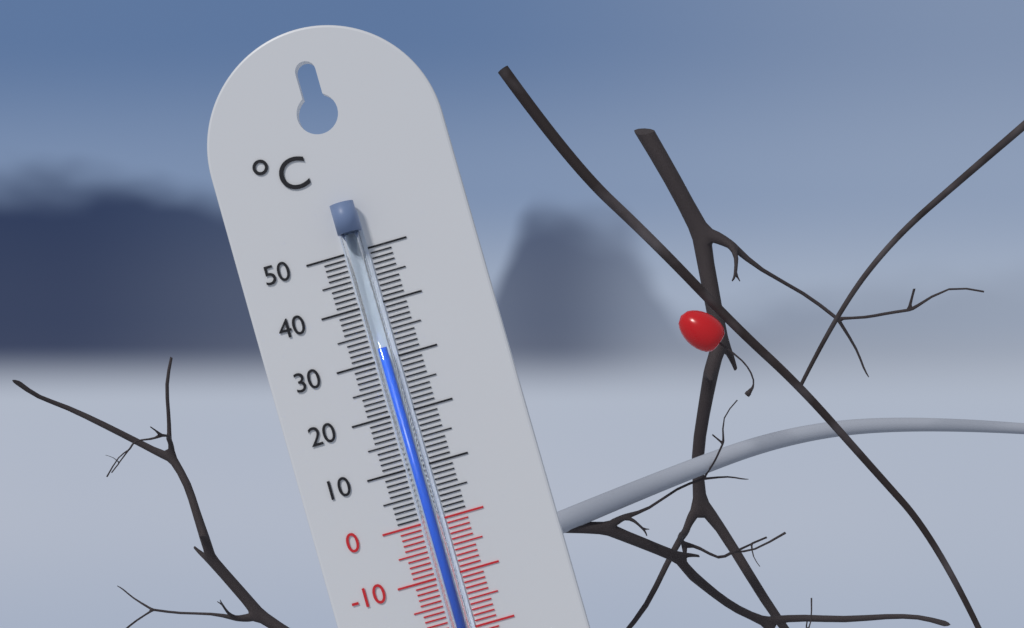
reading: 32 °C
